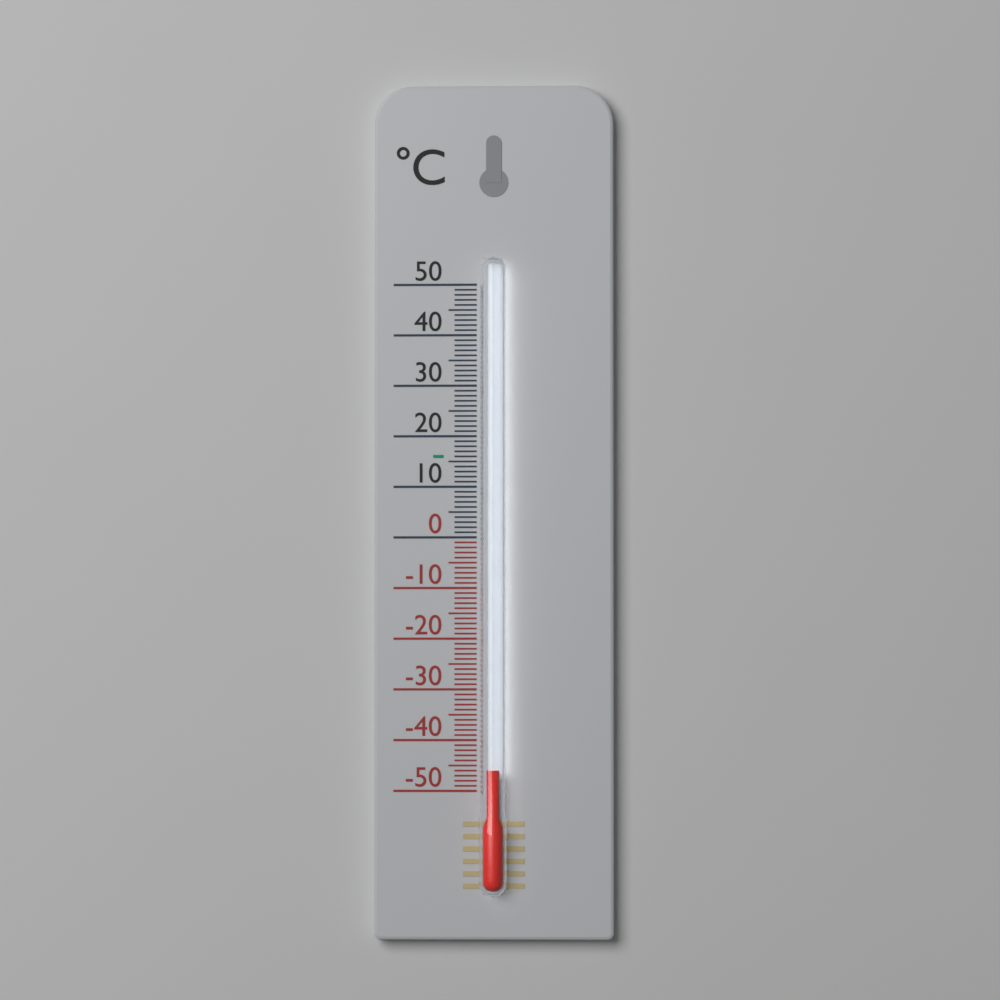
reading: -46 °C
